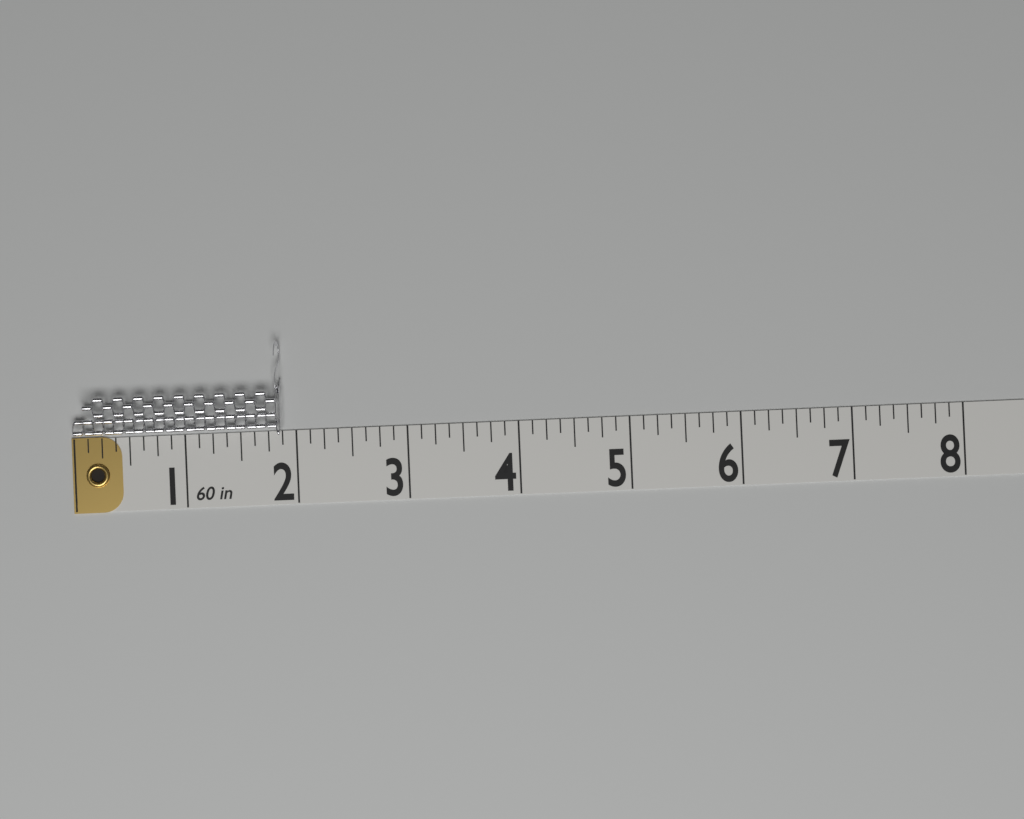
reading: 1.875 in
